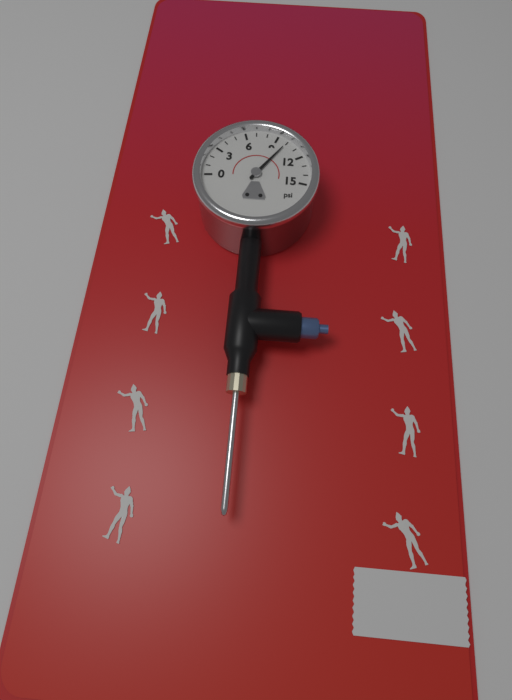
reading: 10 psi
